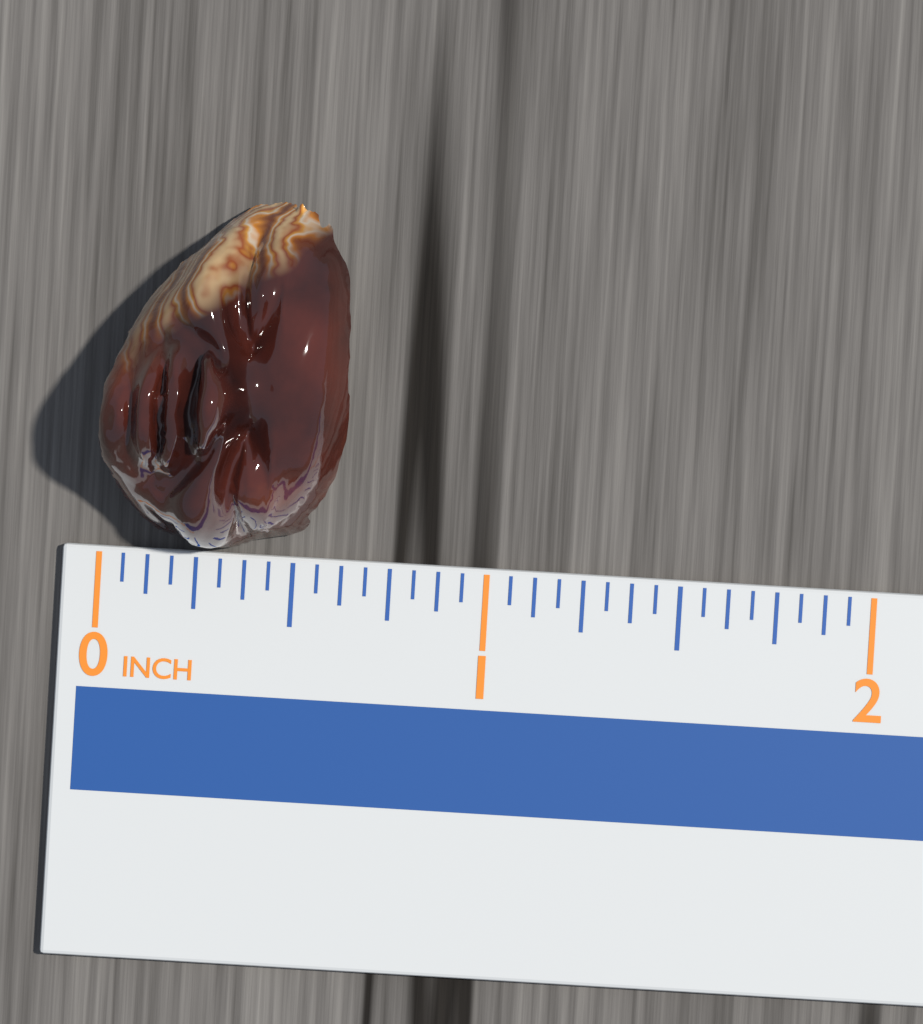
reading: 0.6250 in
